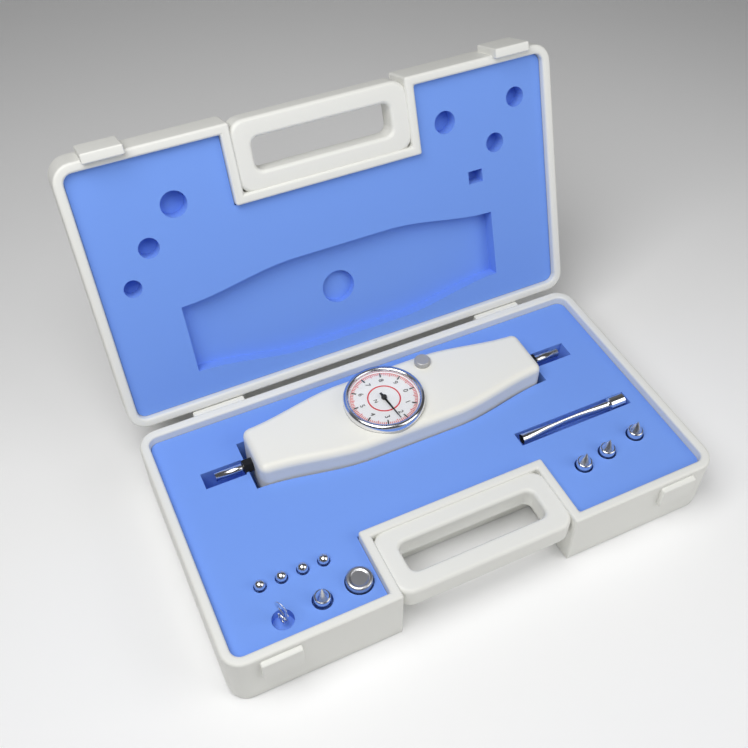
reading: 2.3 N
